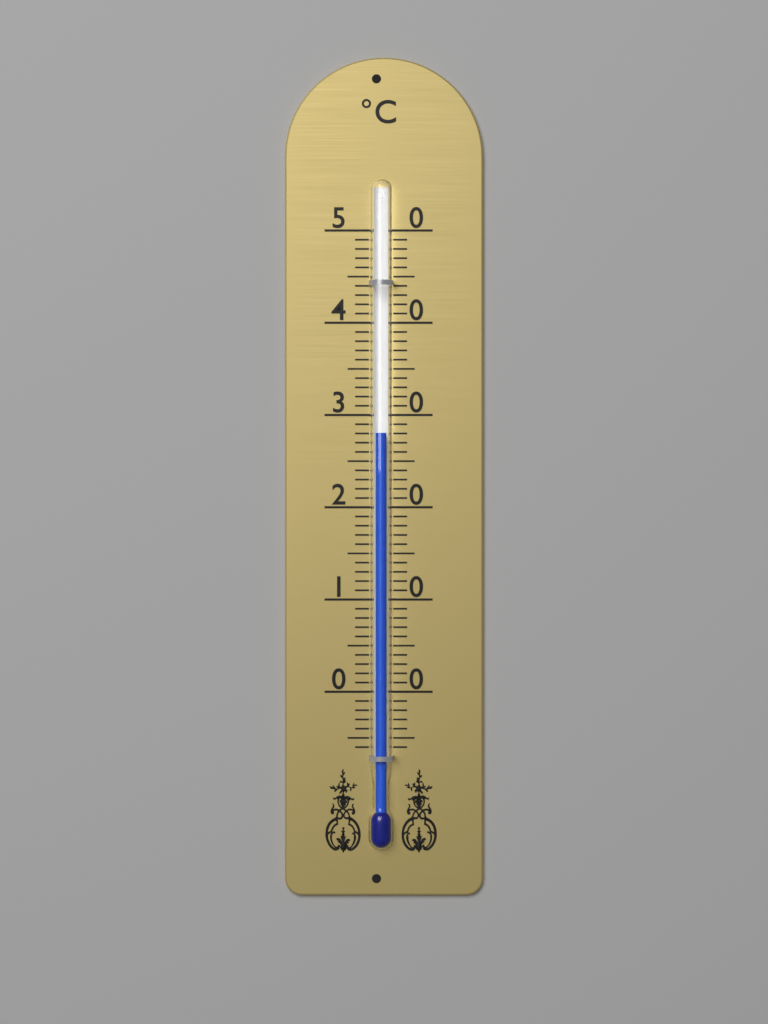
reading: 28 °C
